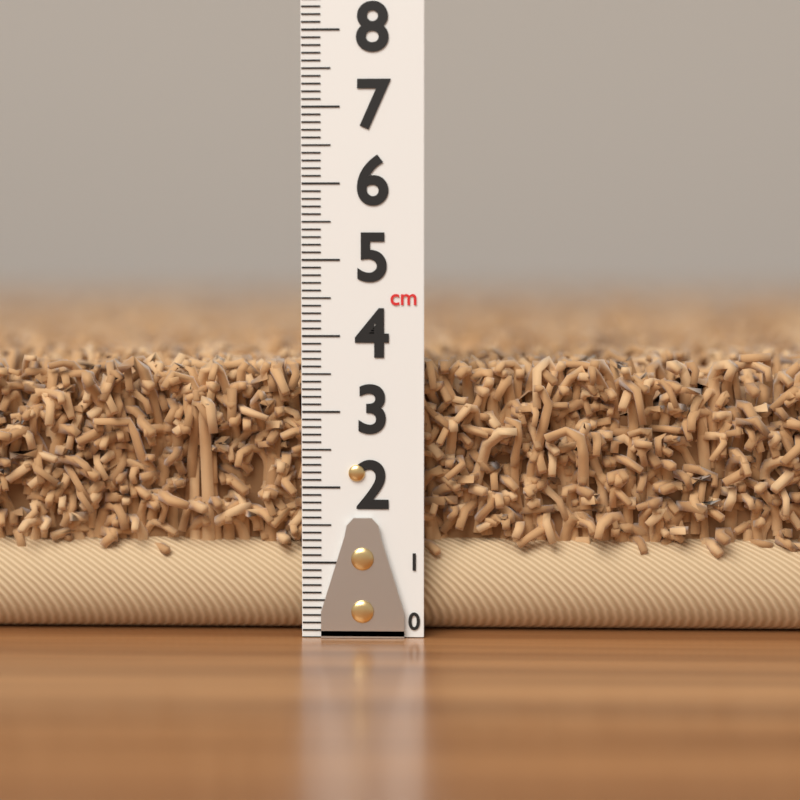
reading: 3.9 cm
